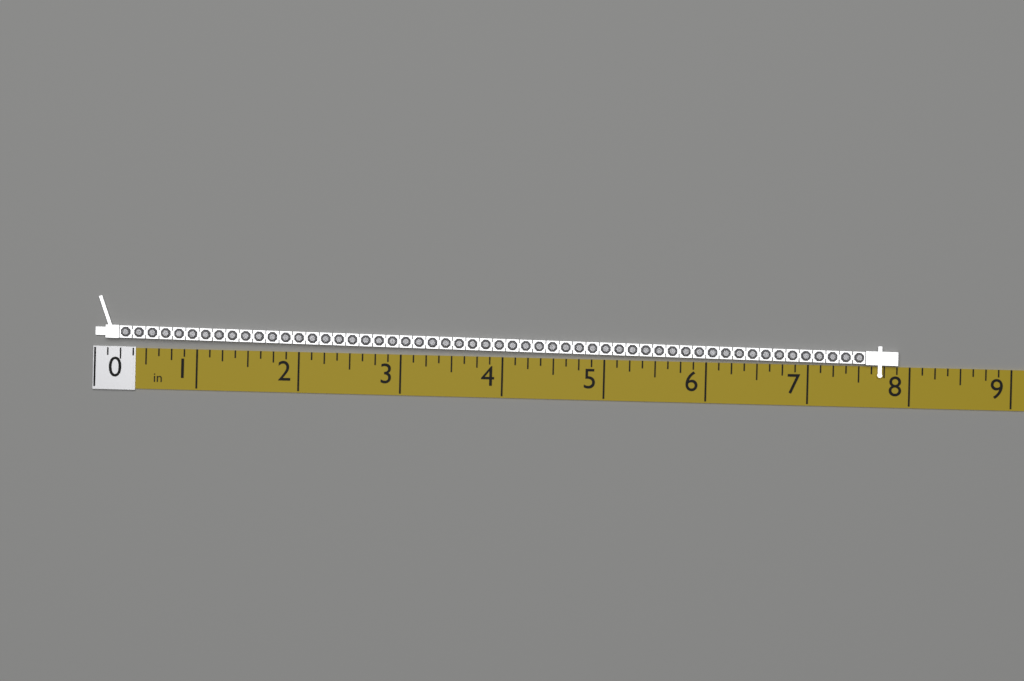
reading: 7.875 in
